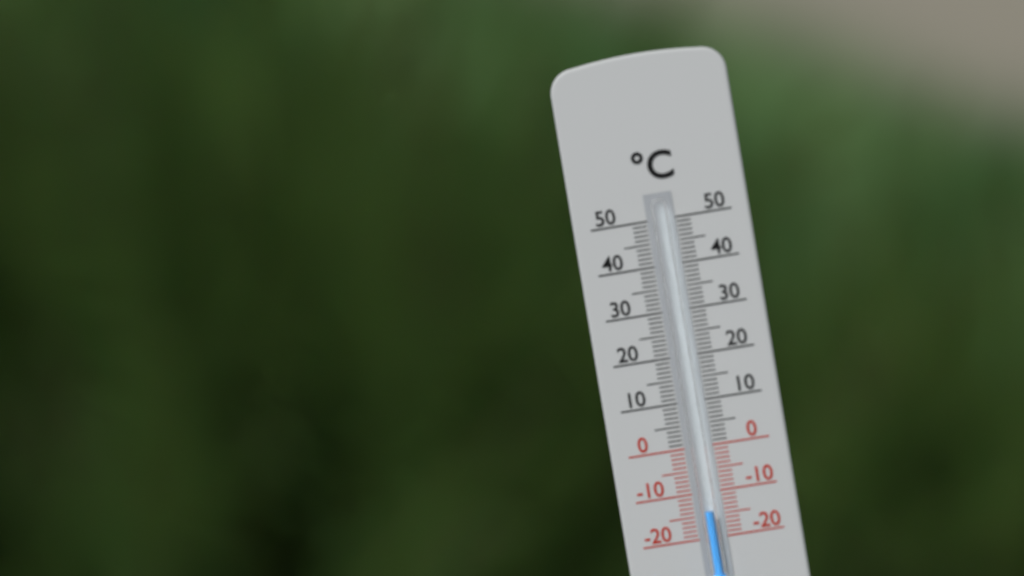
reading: -14 °C
